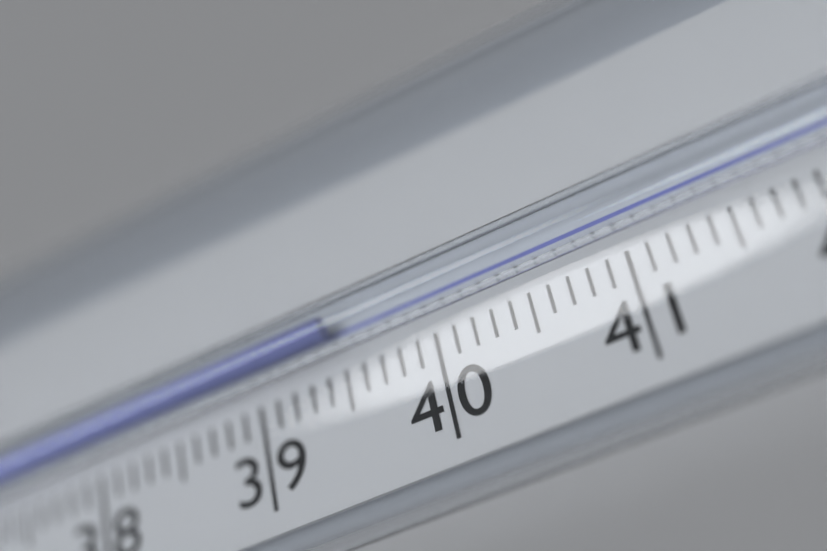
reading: 39.5 °C
